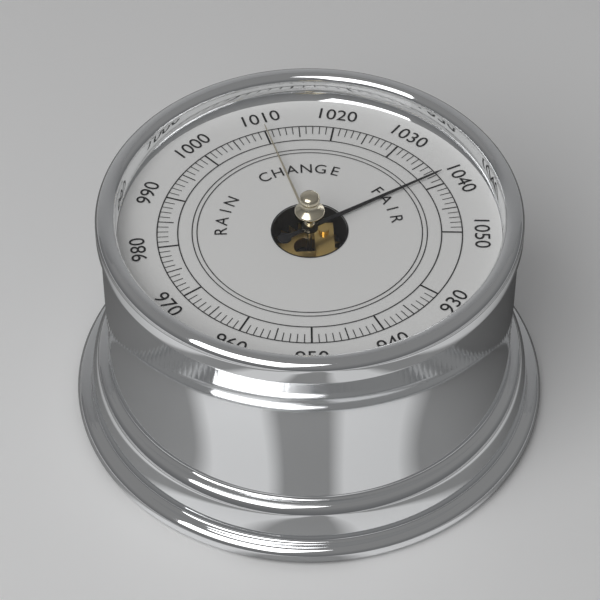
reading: 1038 (no unit)
